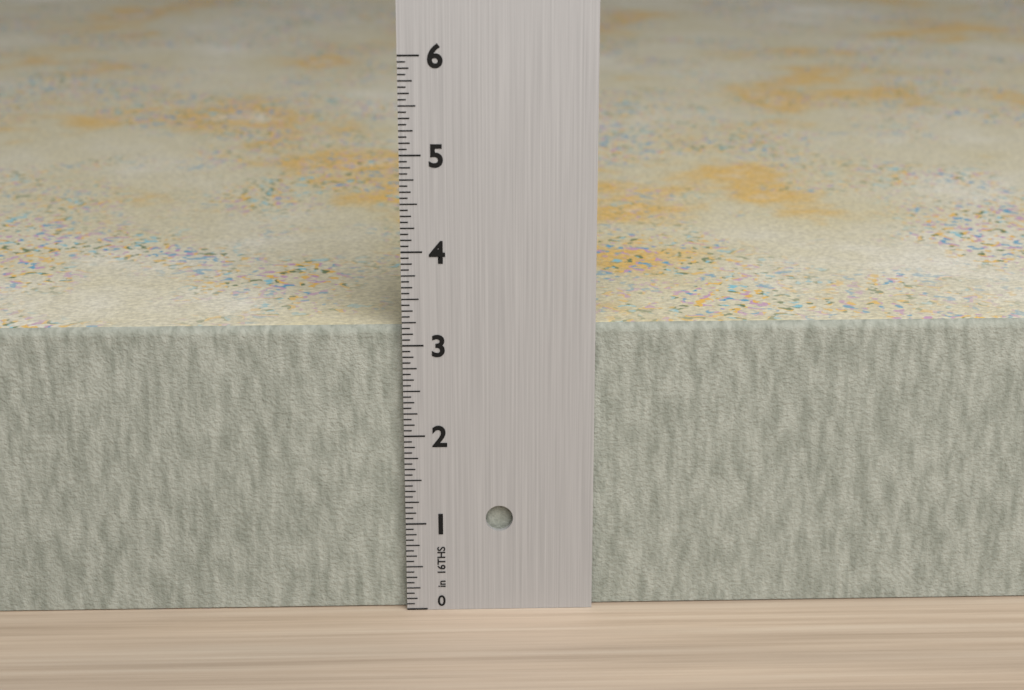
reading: 3.1875 in
